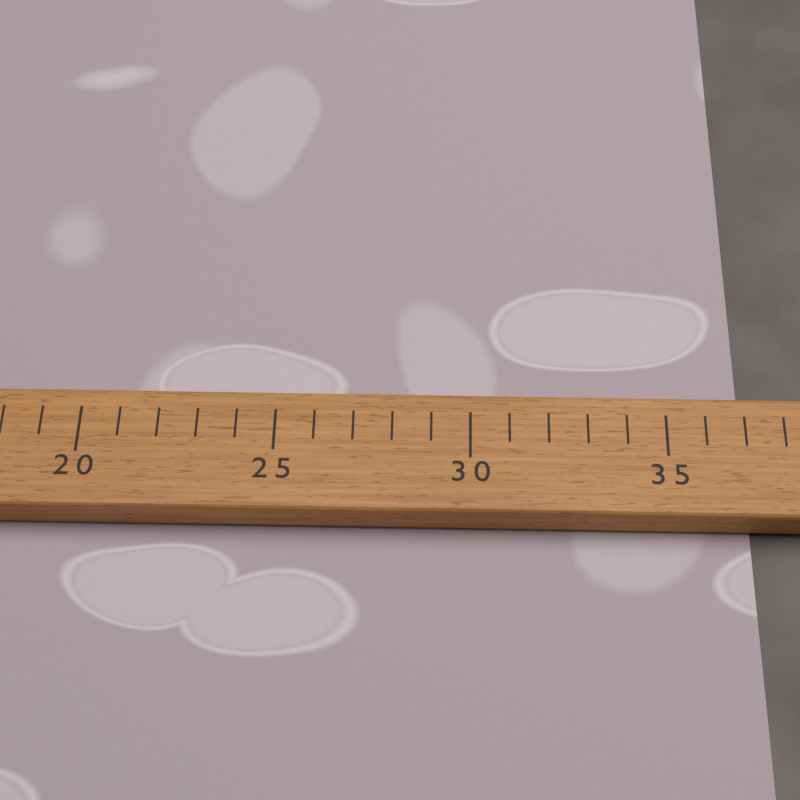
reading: 37 (no unit)
